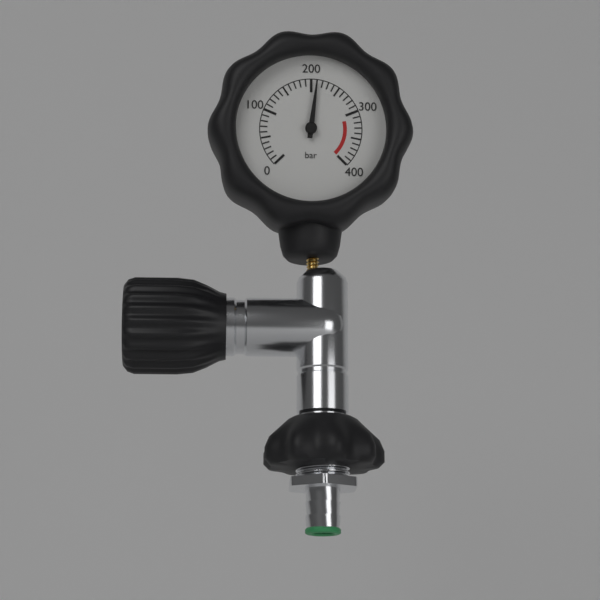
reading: 210 bar
